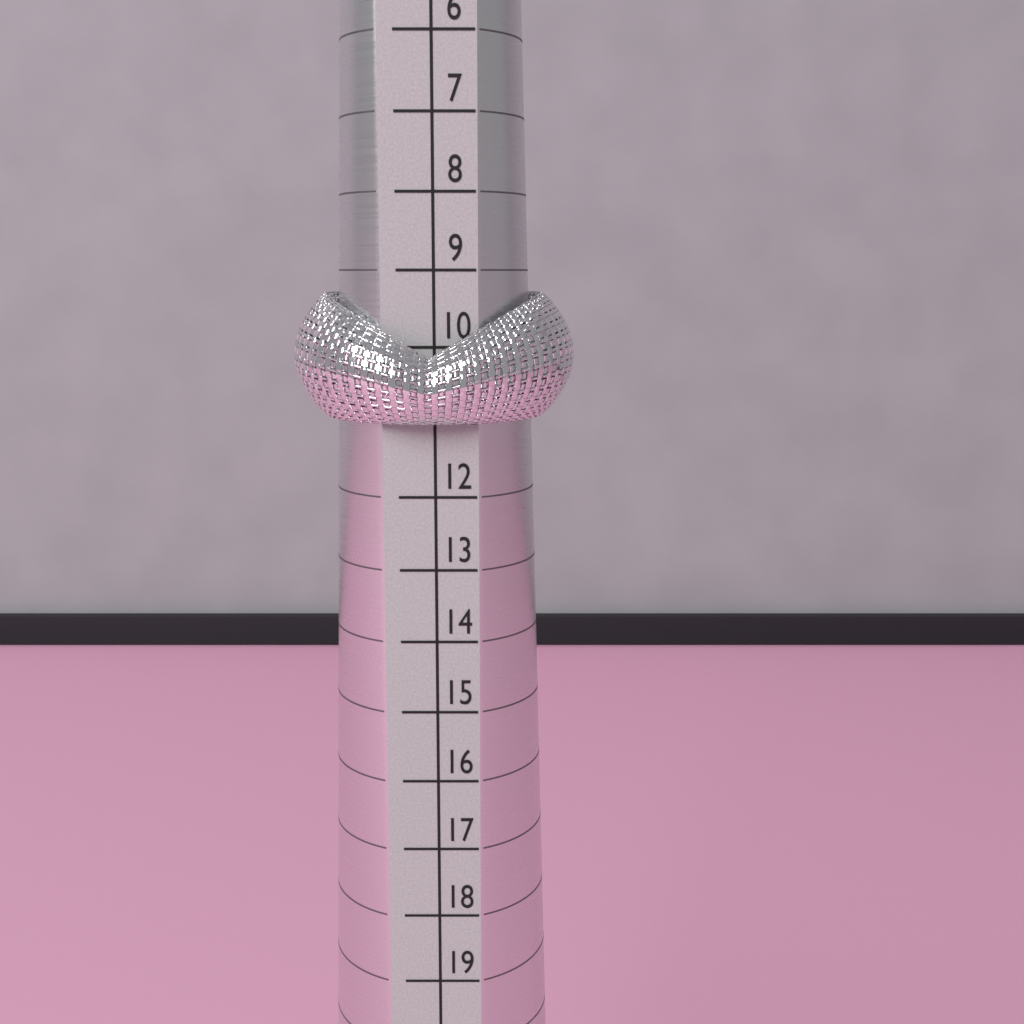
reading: 11 (no unit)
